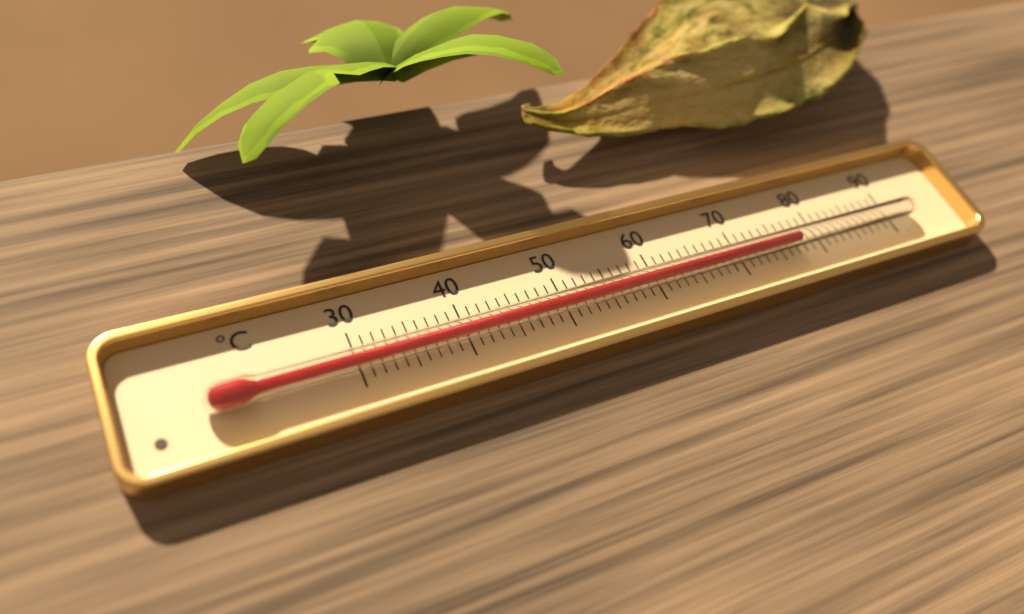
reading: 77 °C
